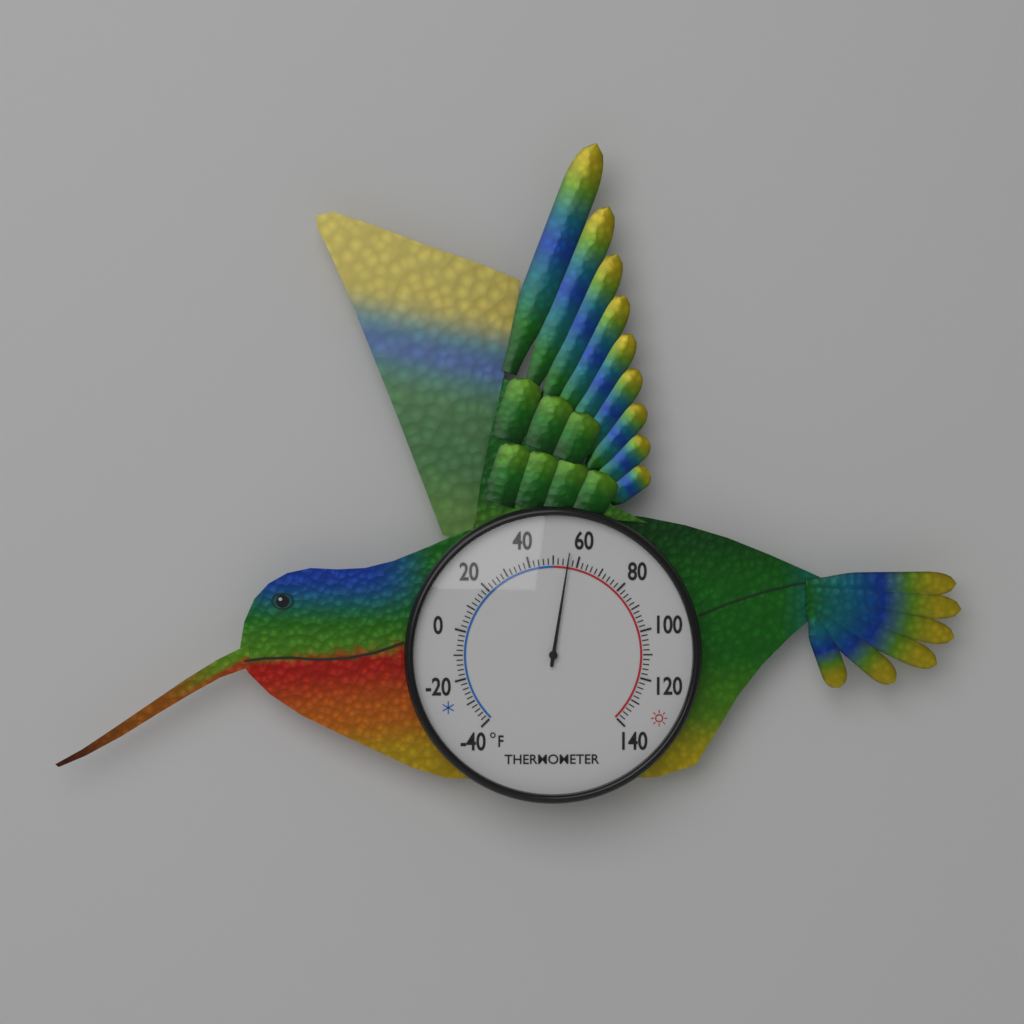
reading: 56 °F
